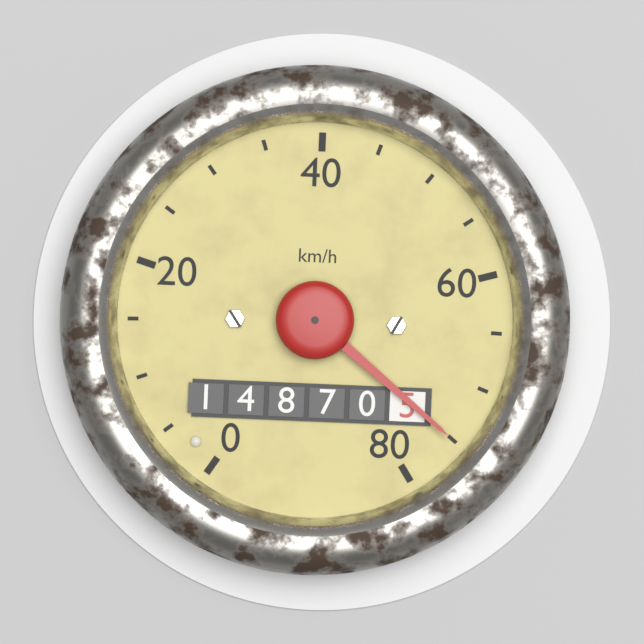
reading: 75 km/h
